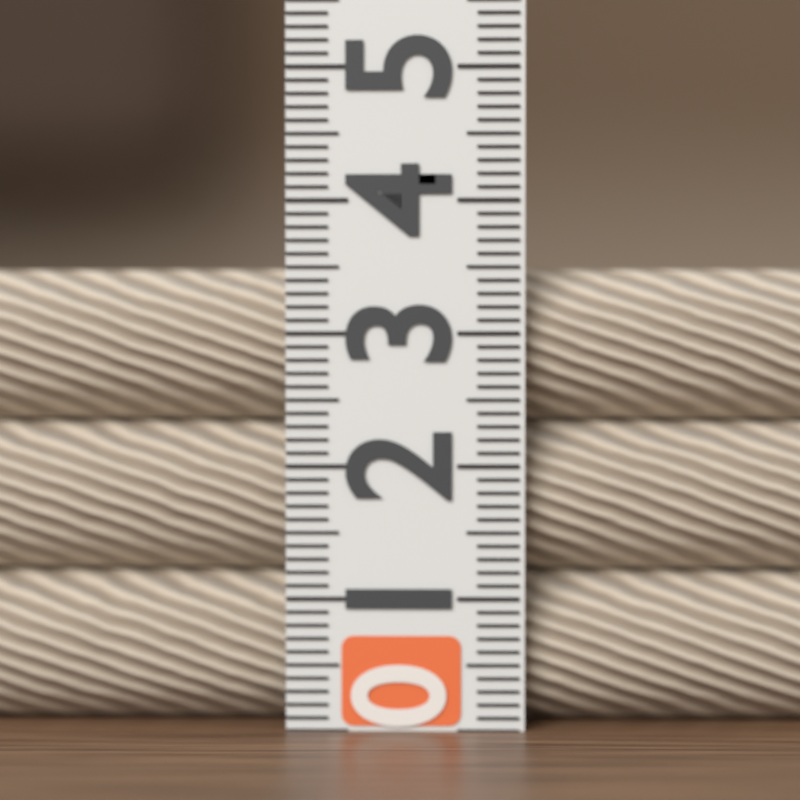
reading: 3.5 (no unit)
